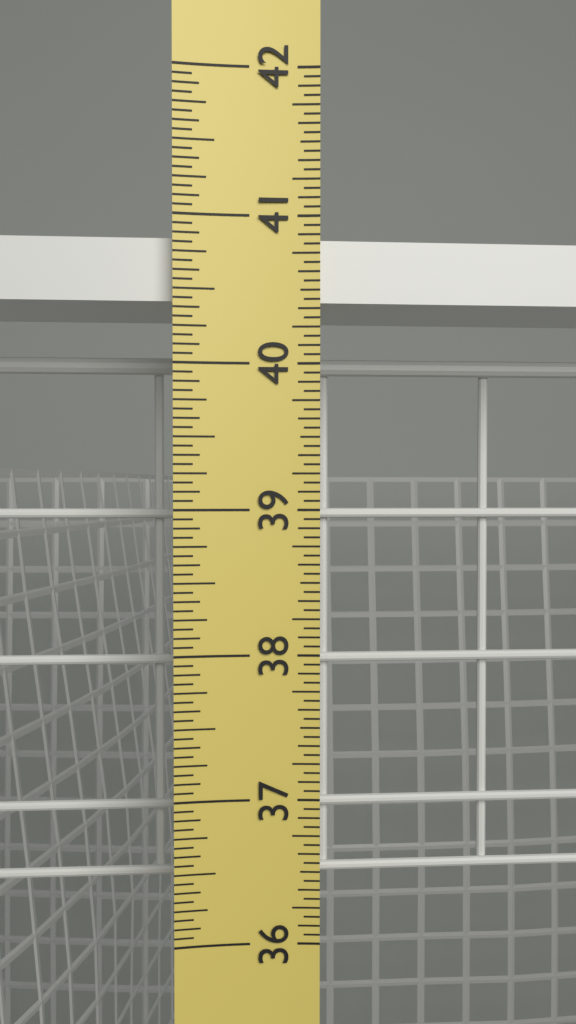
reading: 40.8750 in
